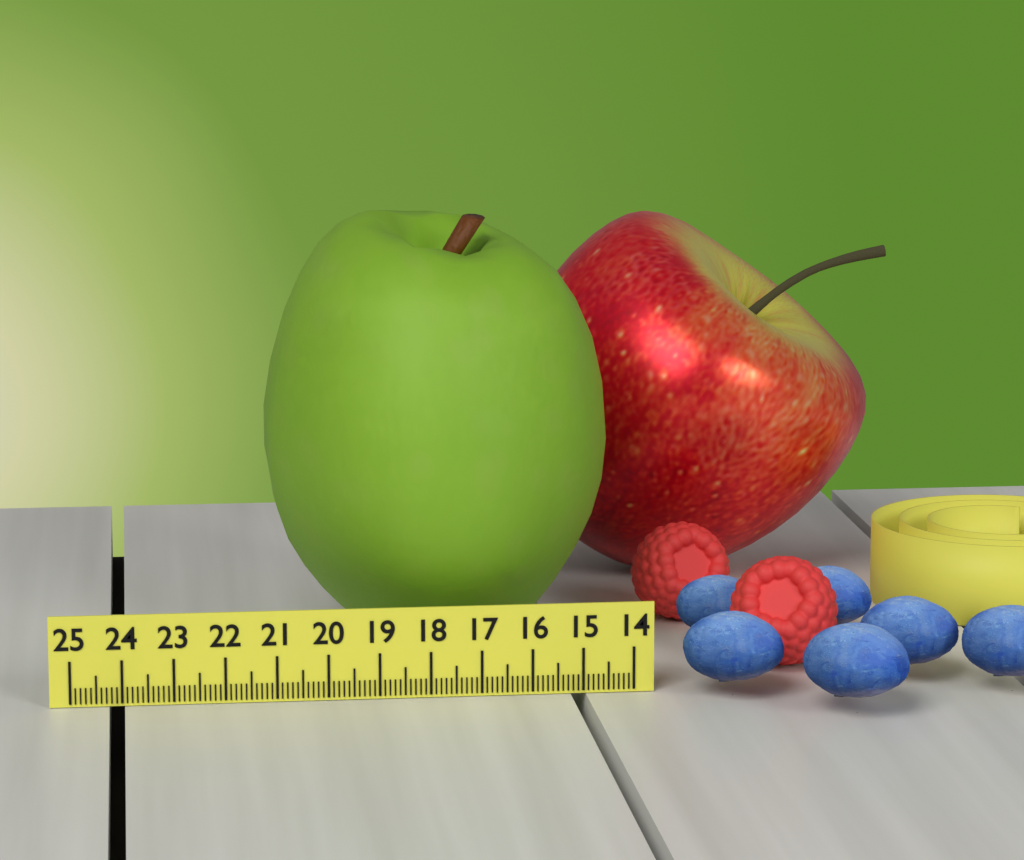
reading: 21.0 (no unit)
